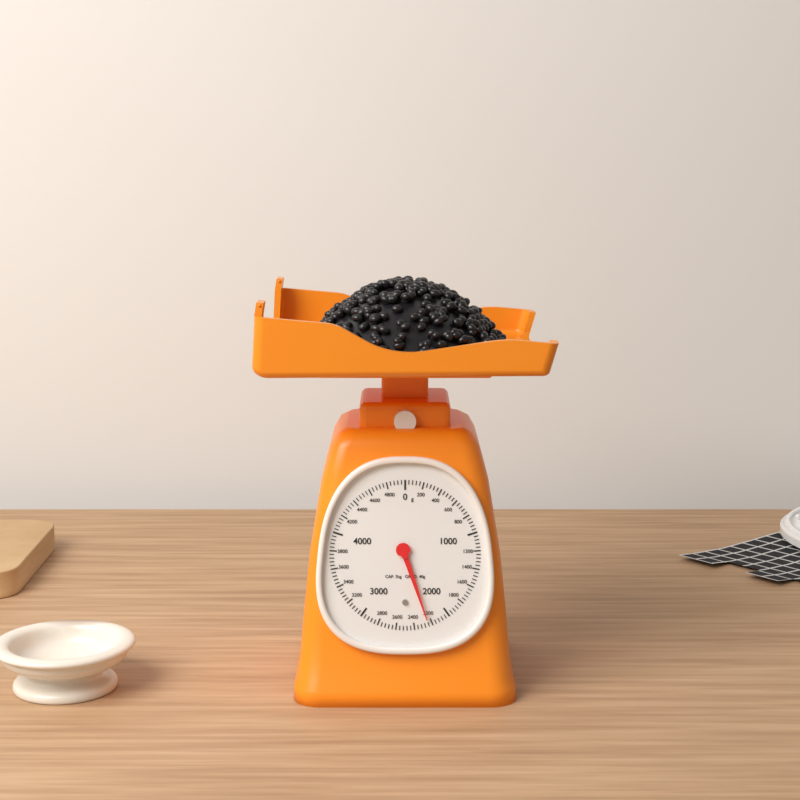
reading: 2240 g
